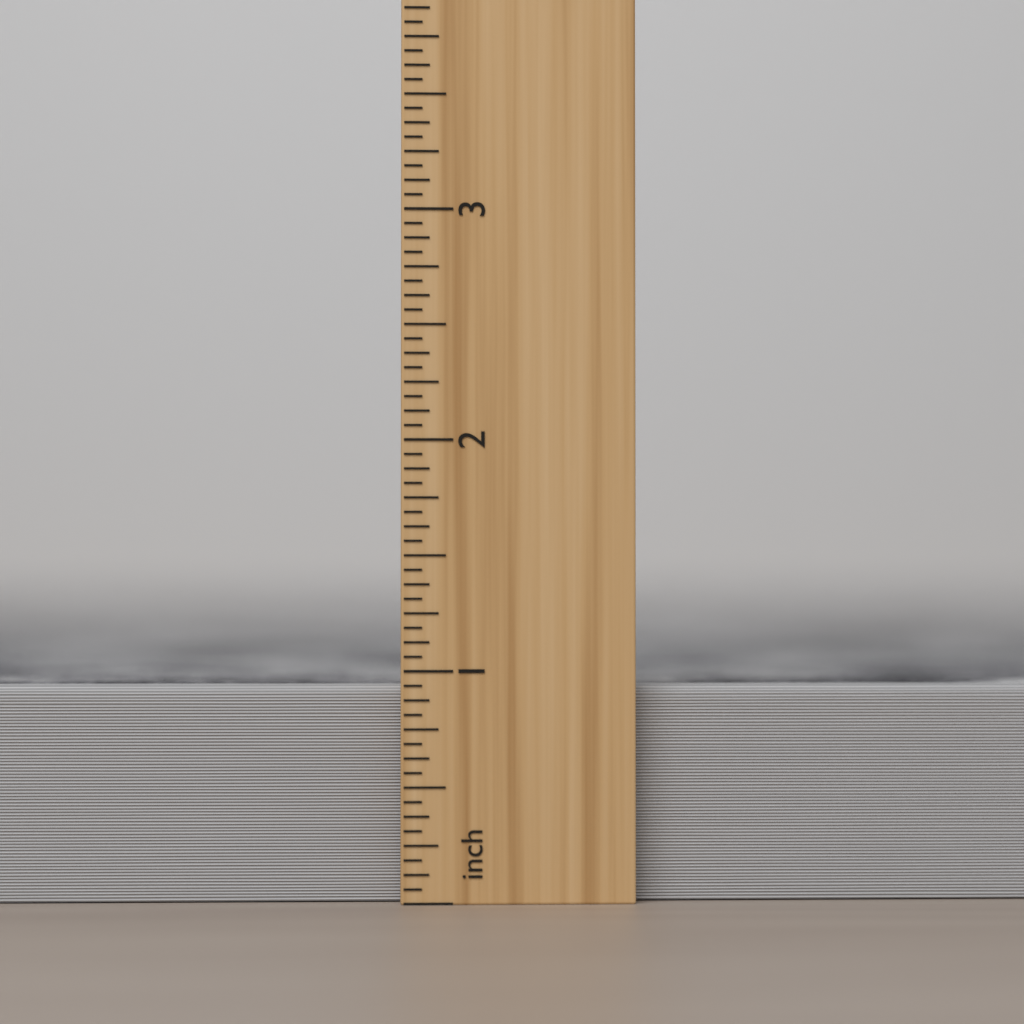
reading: 0.9375 inch
